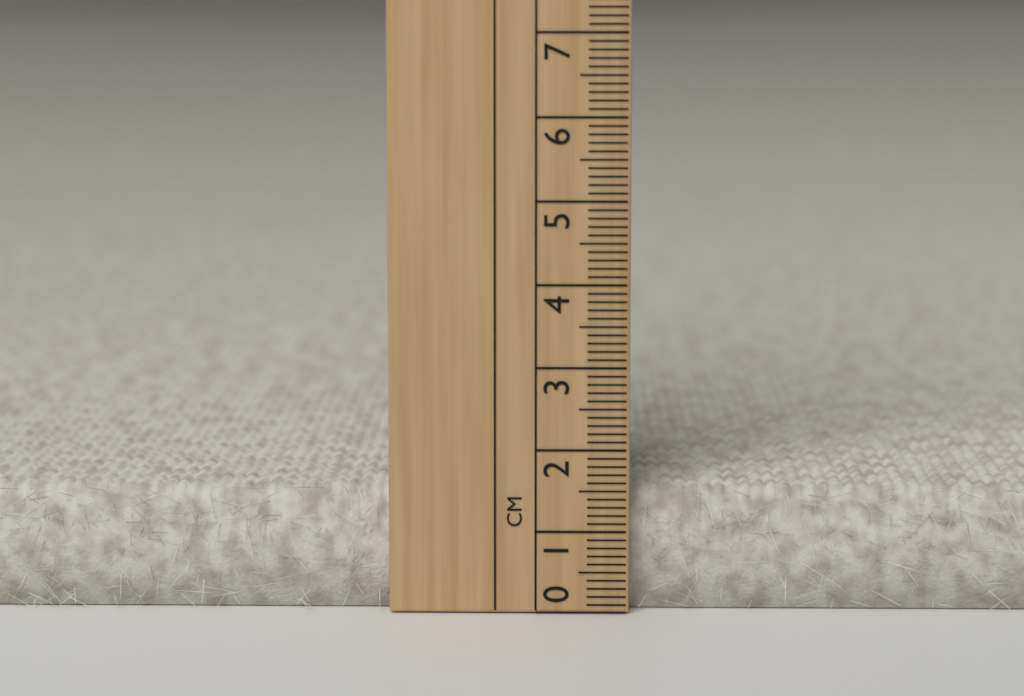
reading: 1.5 cm
